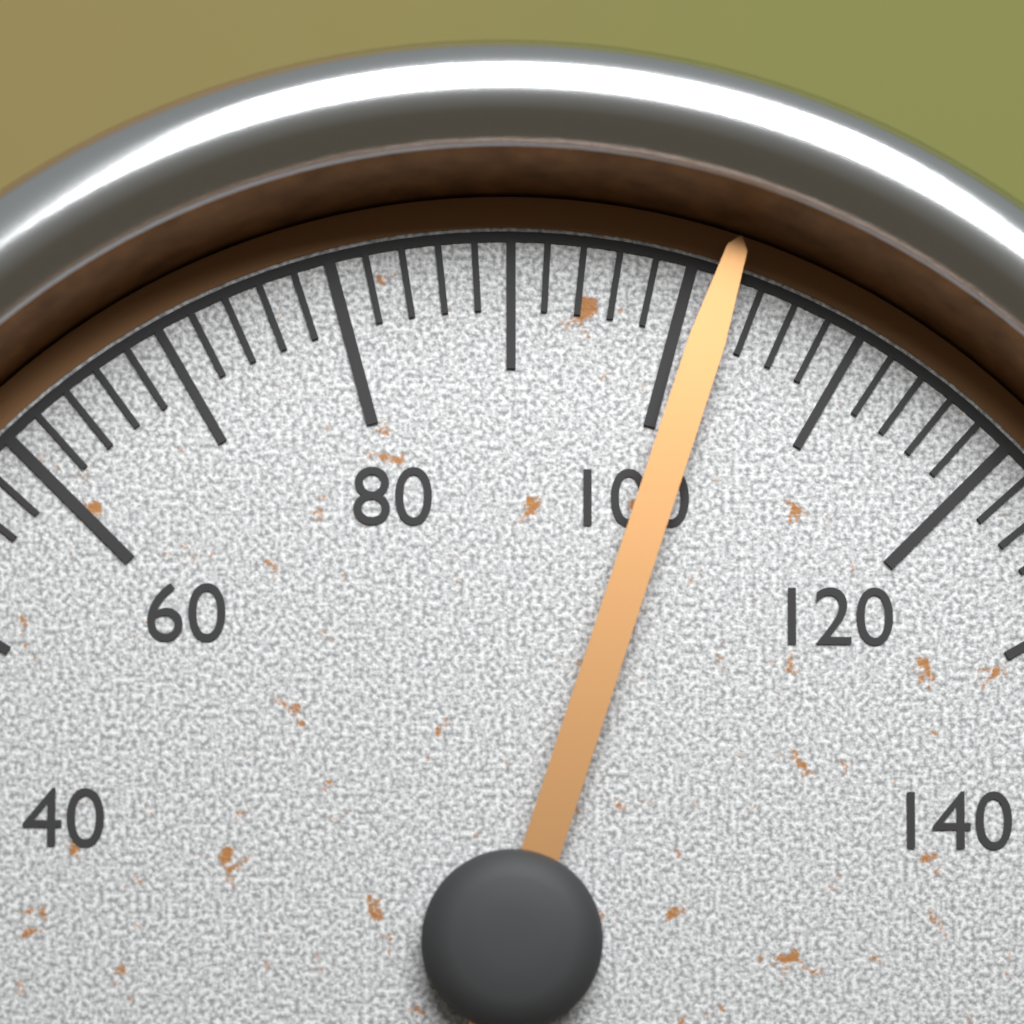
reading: 102 (no unit)
